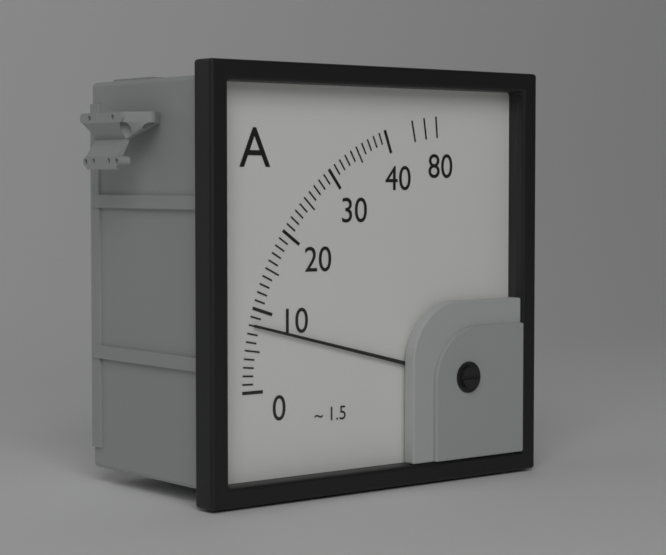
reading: 8 A
